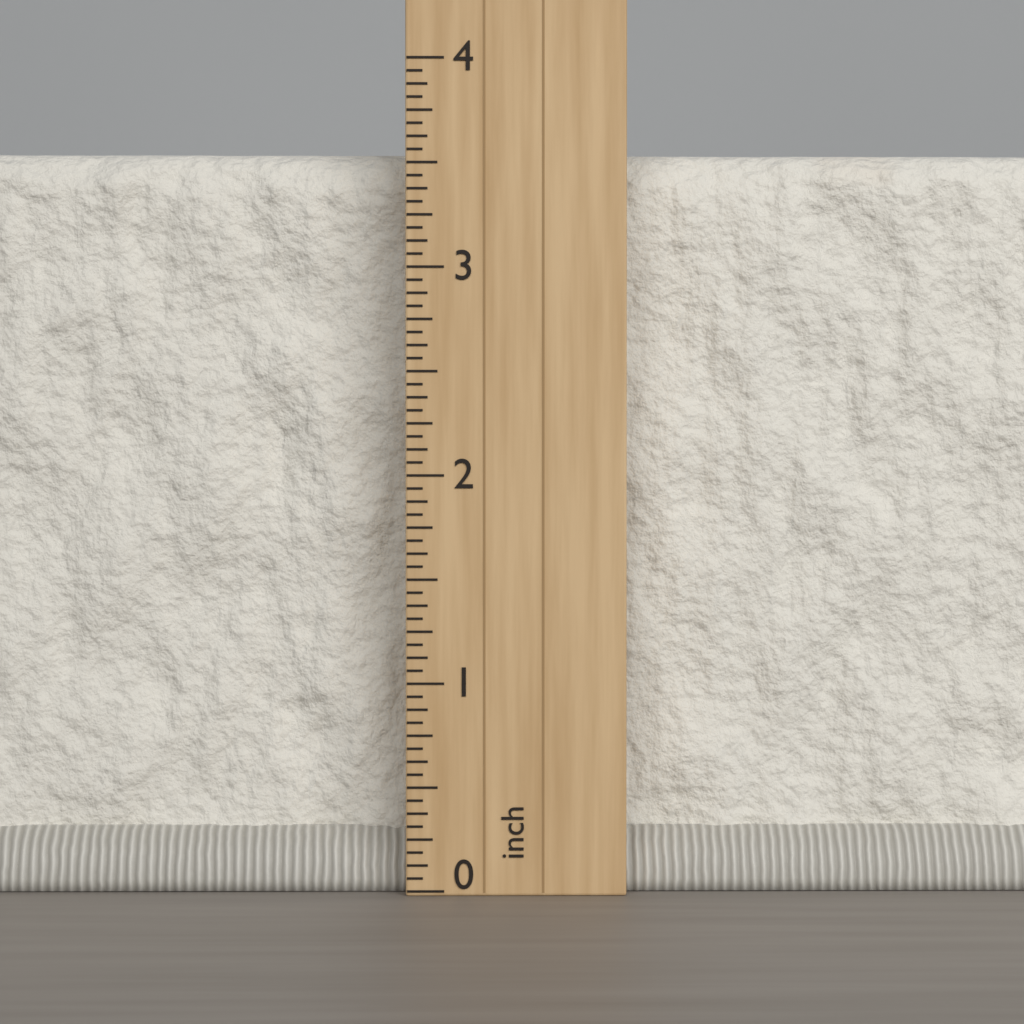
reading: 3.6250 inch
